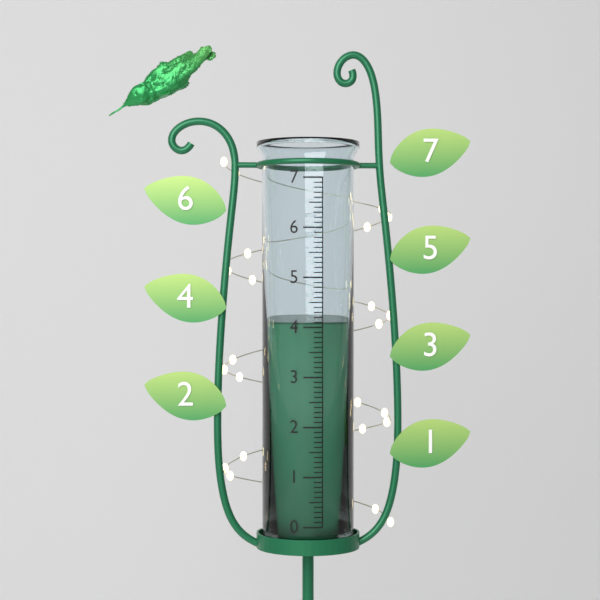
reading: 4.1 (no unit)
